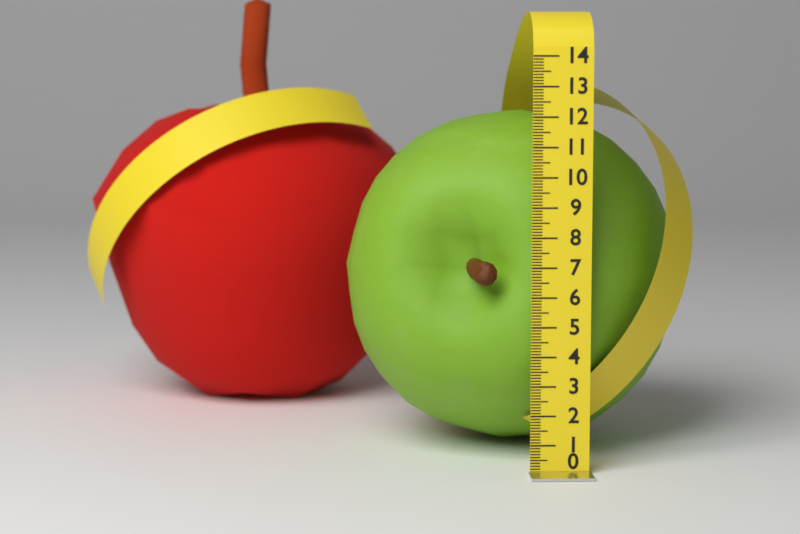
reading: 12.0 (no unit)
